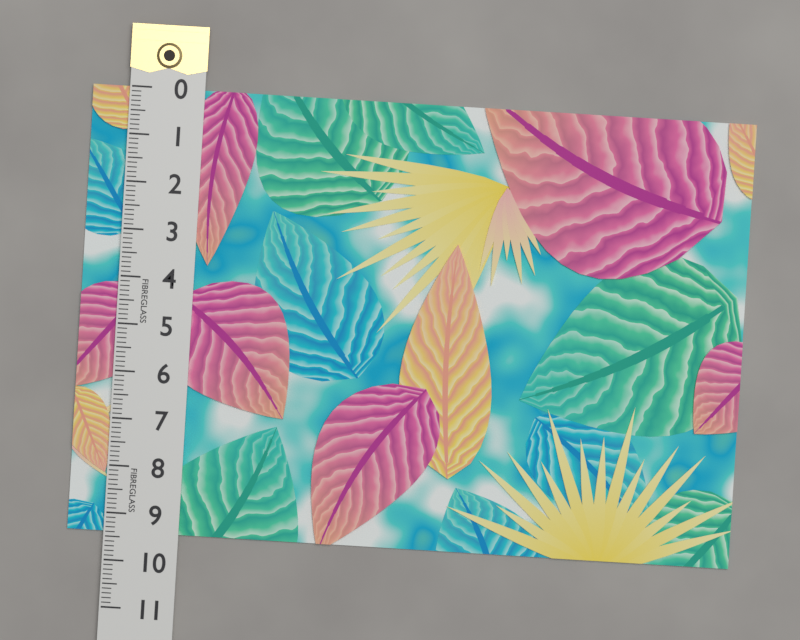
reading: 9.4 (no unit)
